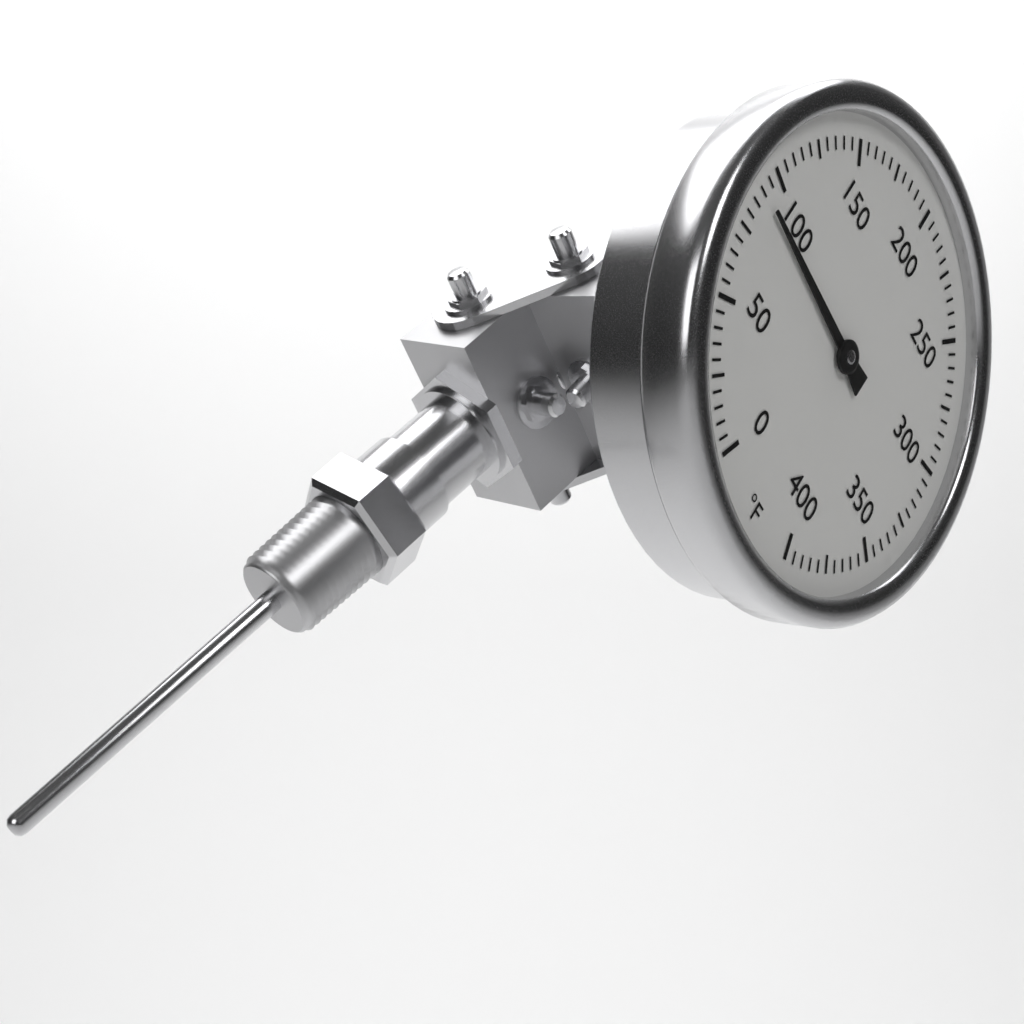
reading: 90 °F
